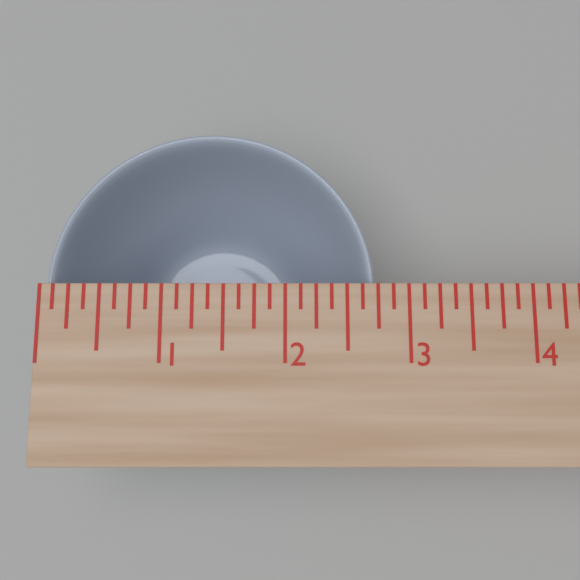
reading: 2.750 in
